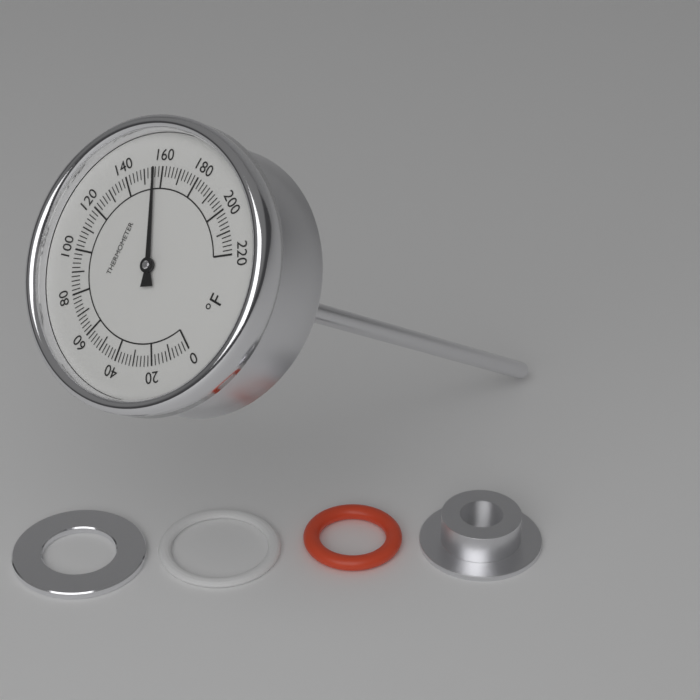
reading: 156 °F
